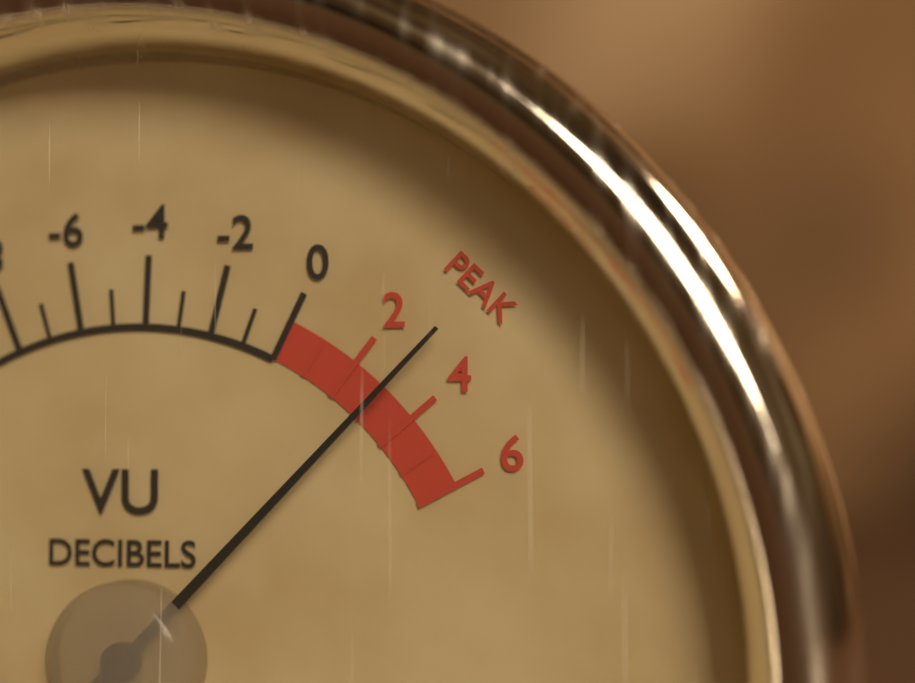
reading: 3 dB
